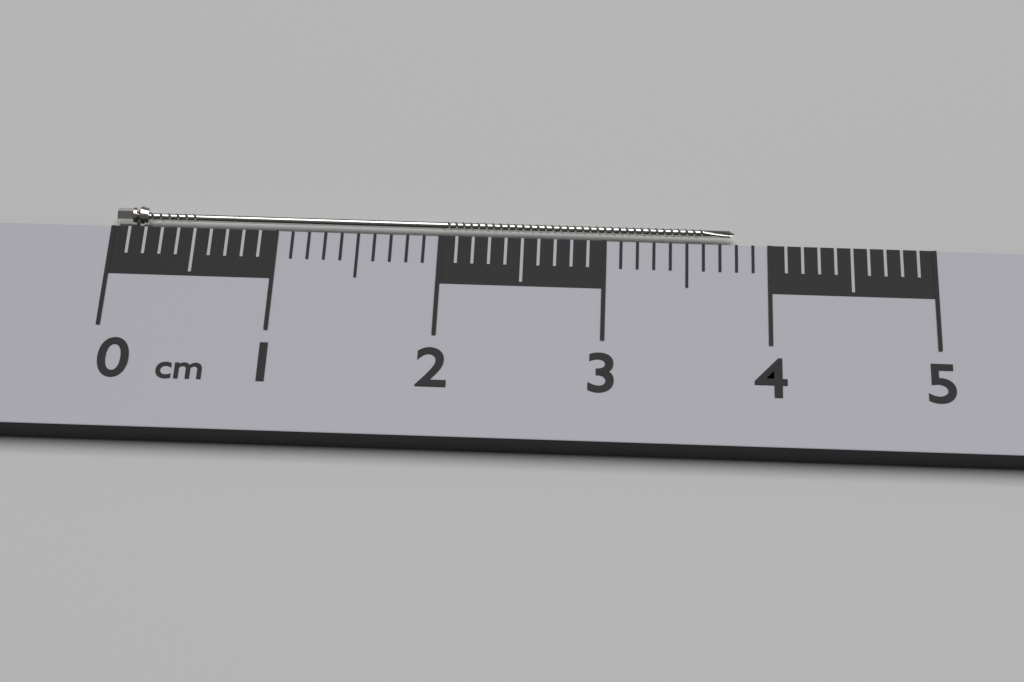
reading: 3.8 cm
